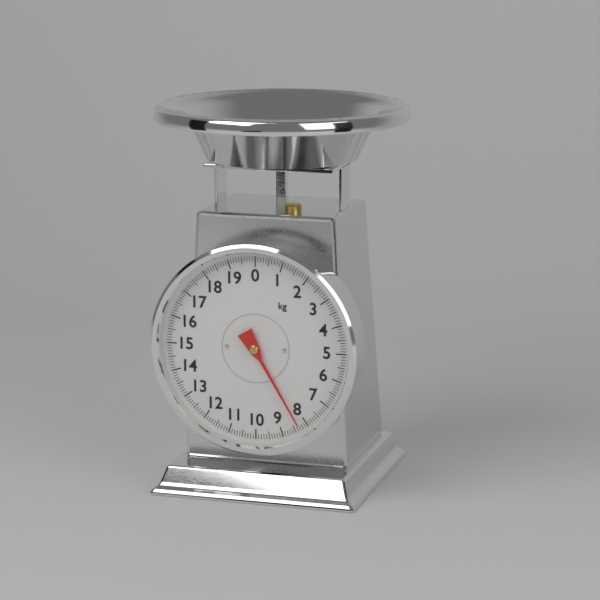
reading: 8.3 kg
